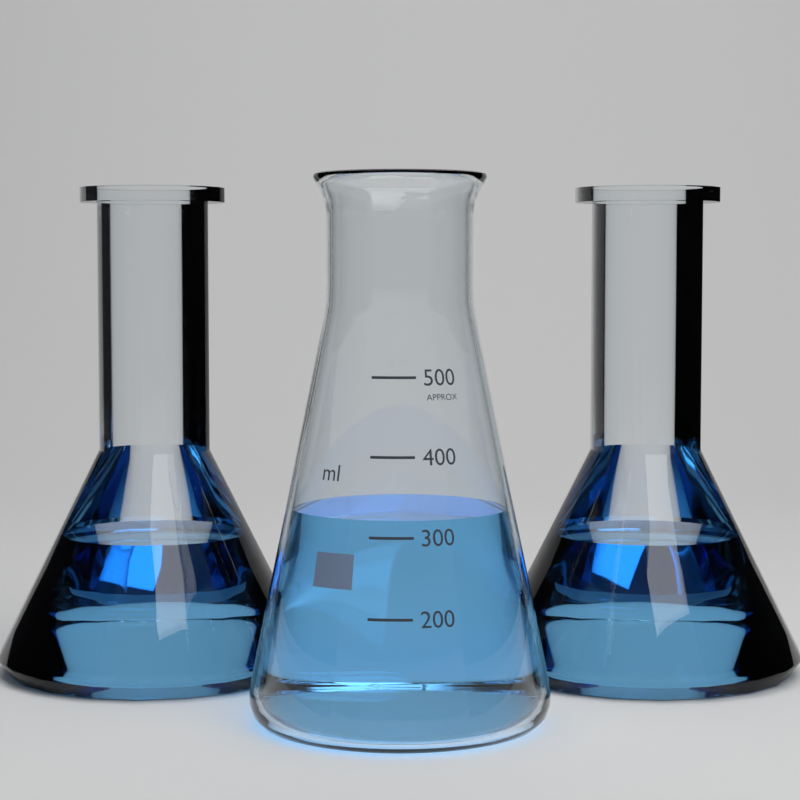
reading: 320 ml
